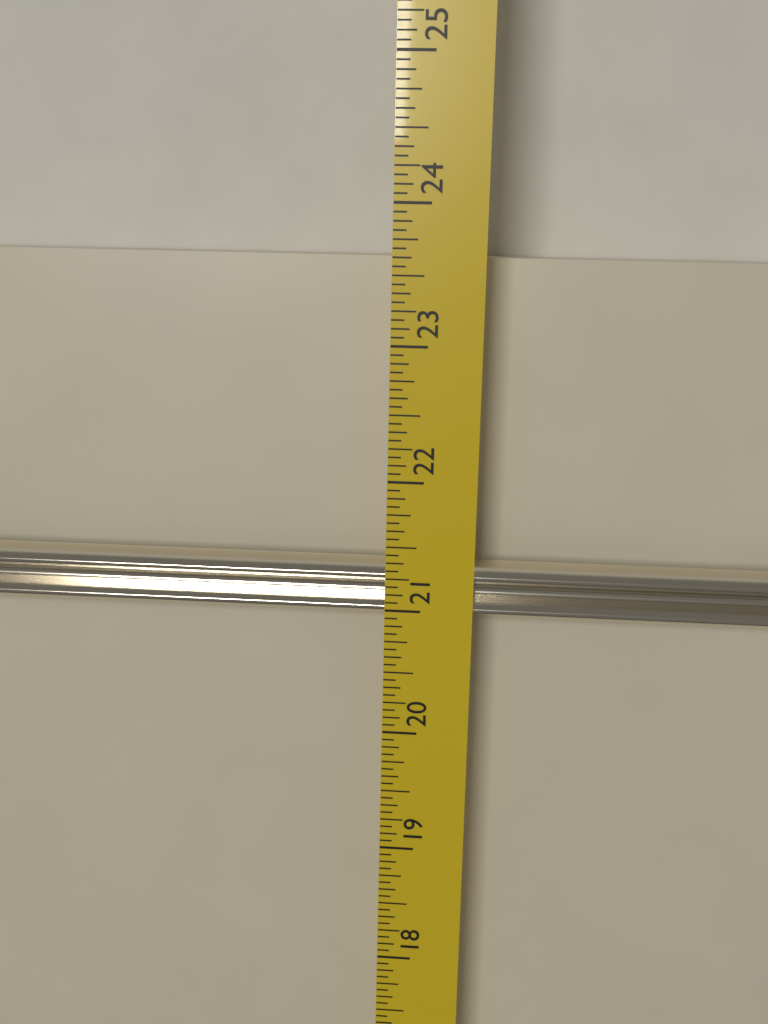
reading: 23.6250 in
